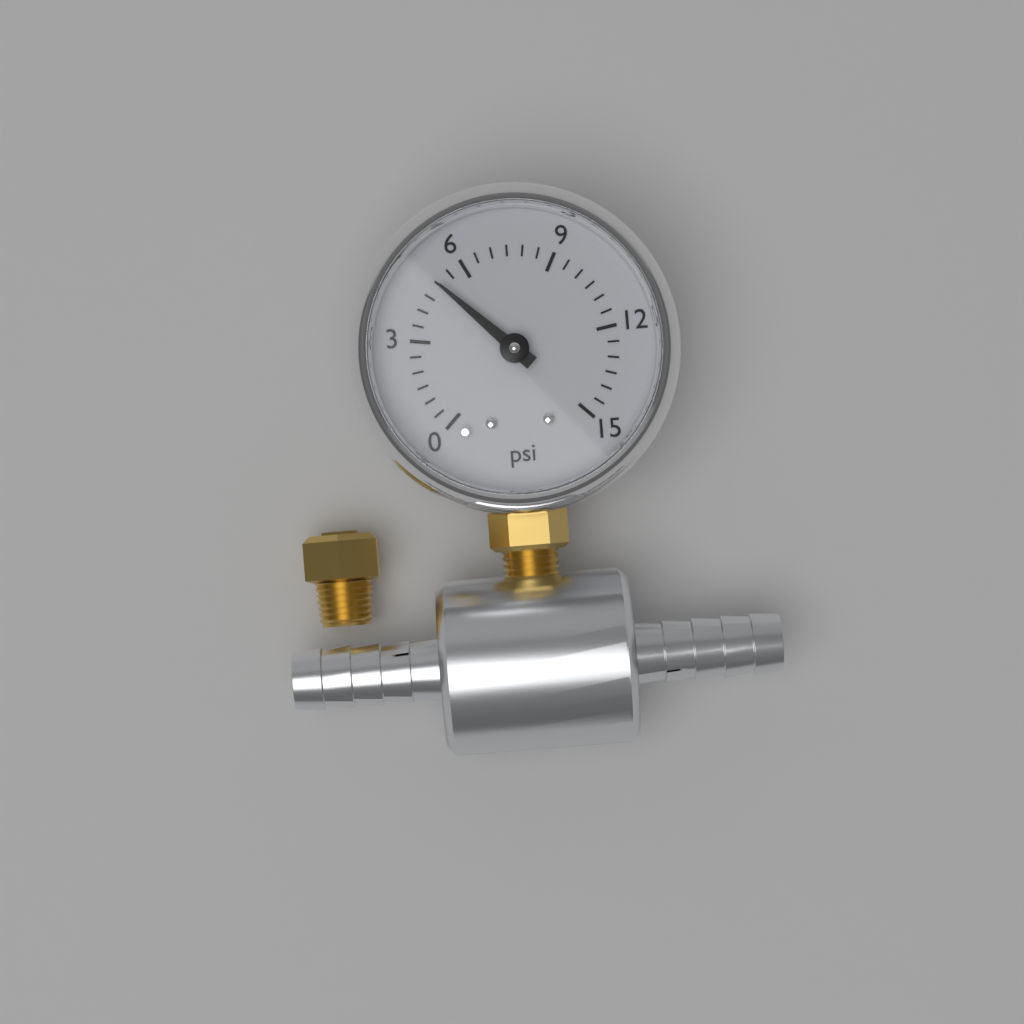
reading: 5.0 psi
